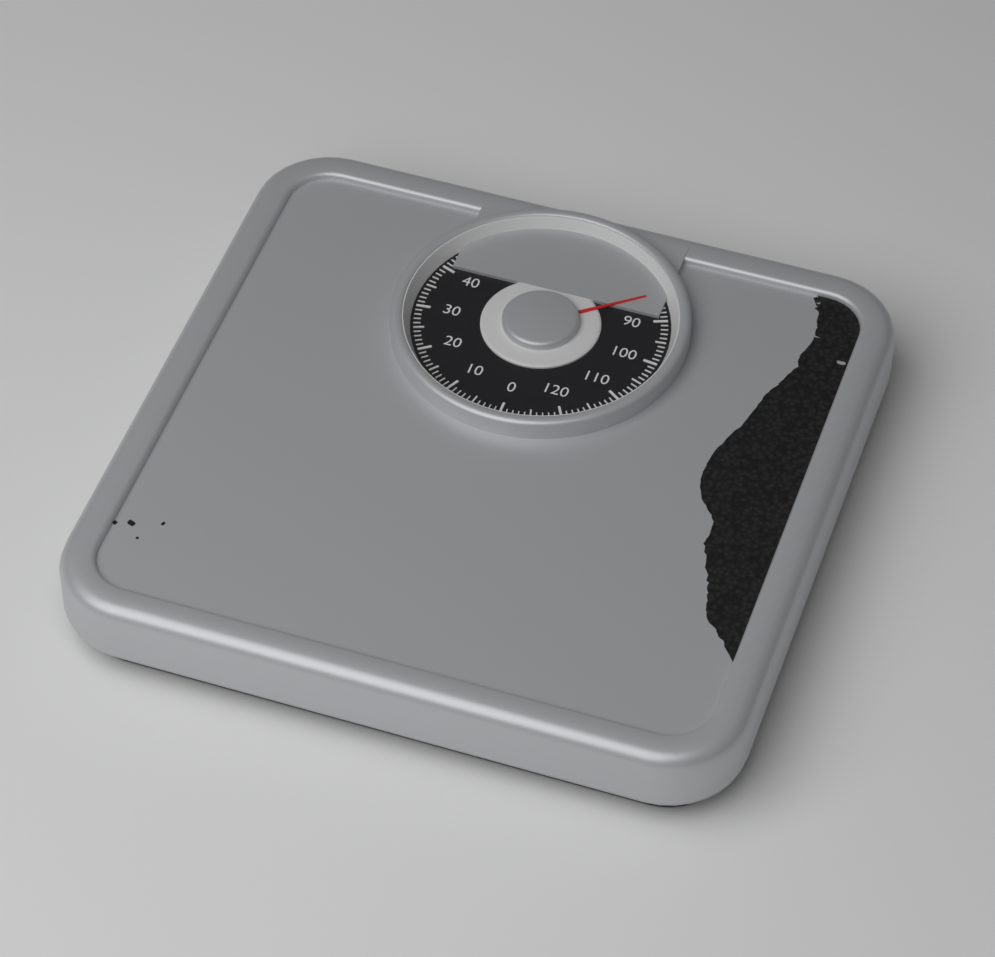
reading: 84 kg
